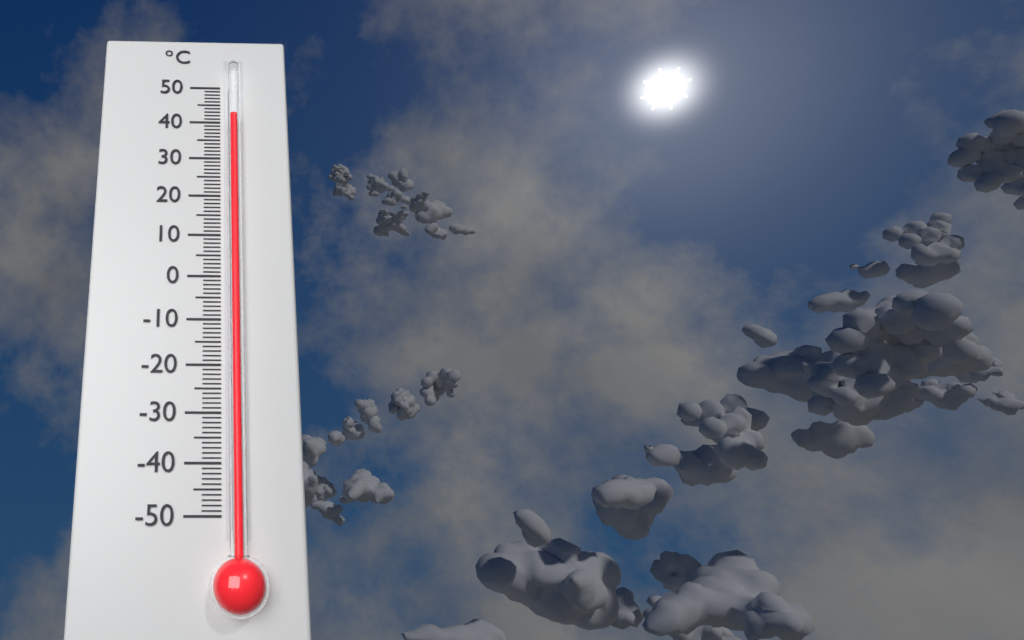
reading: 41 °C
